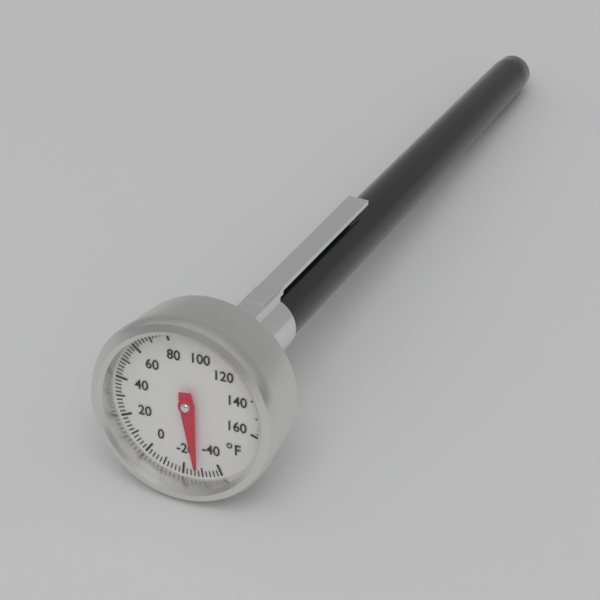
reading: -28 °F
